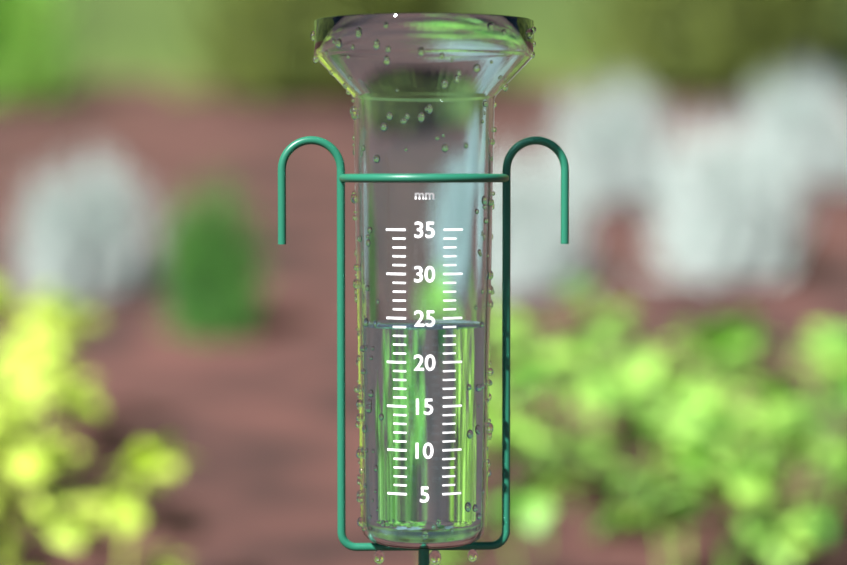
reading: 24 mm
